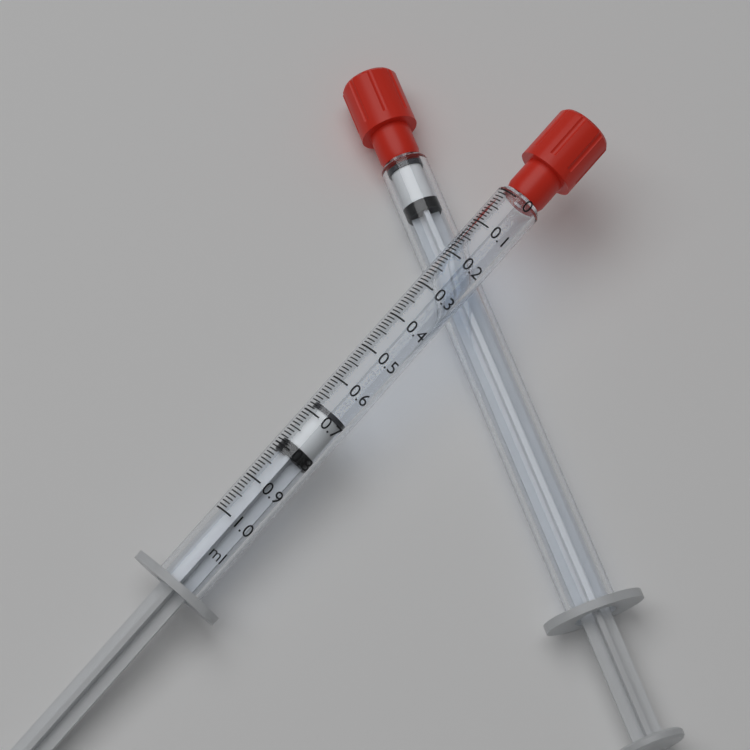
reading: 0.67 ml
